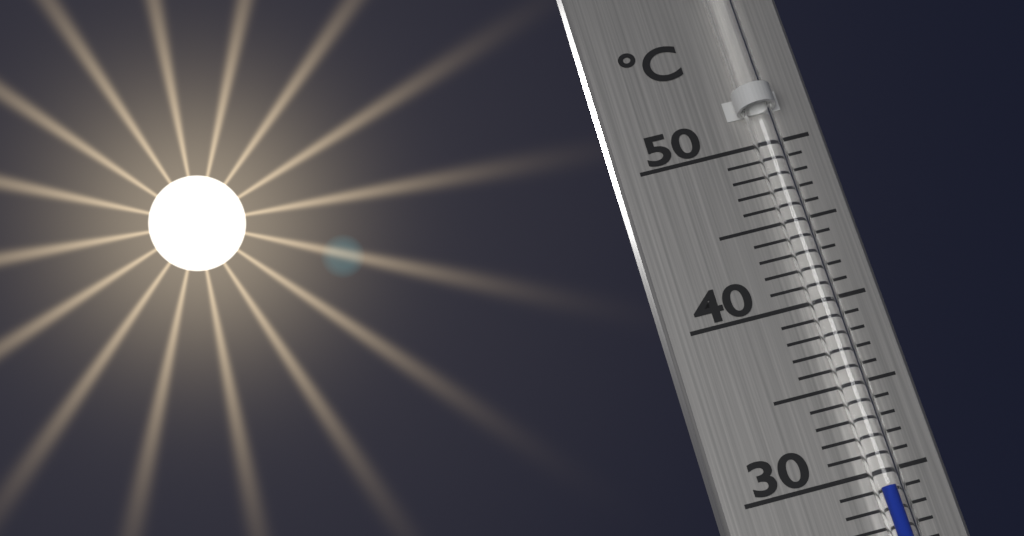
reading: 29 °C
